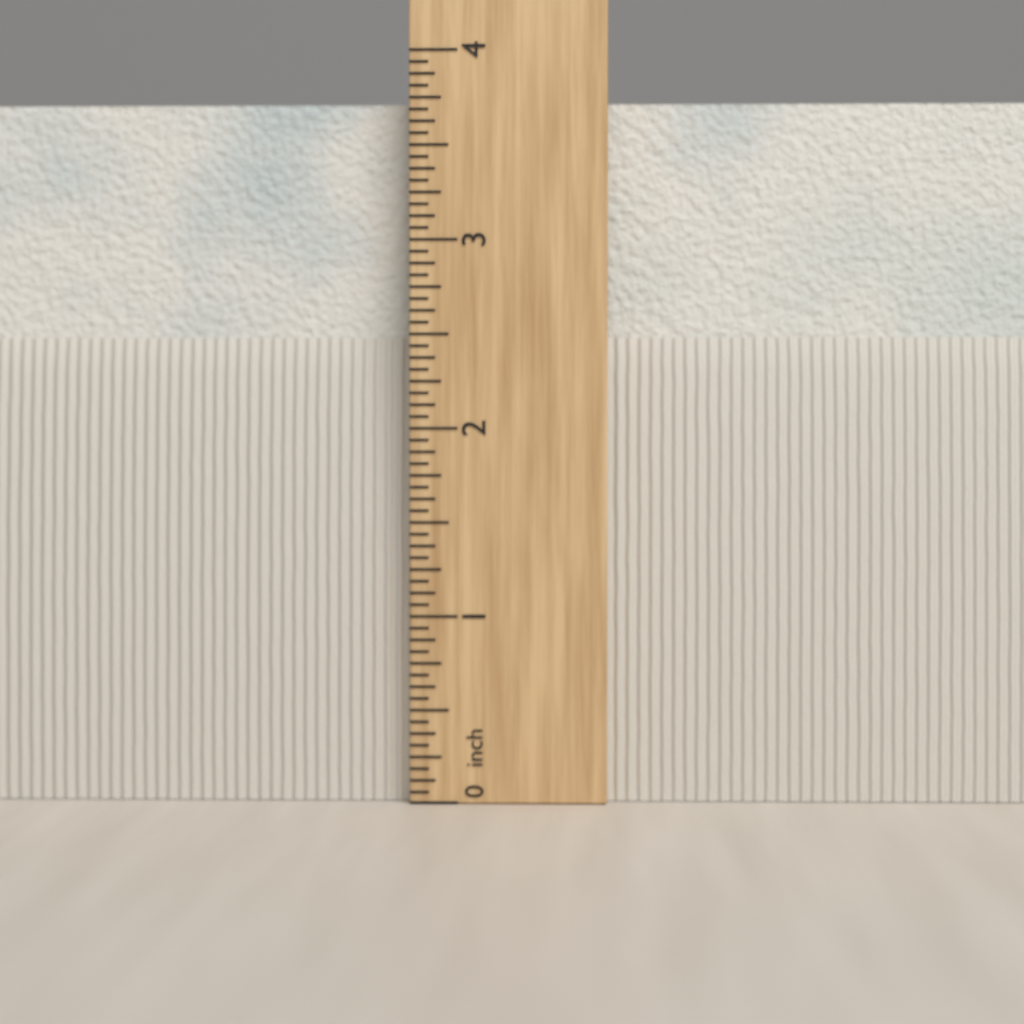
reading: 3.7500 in
